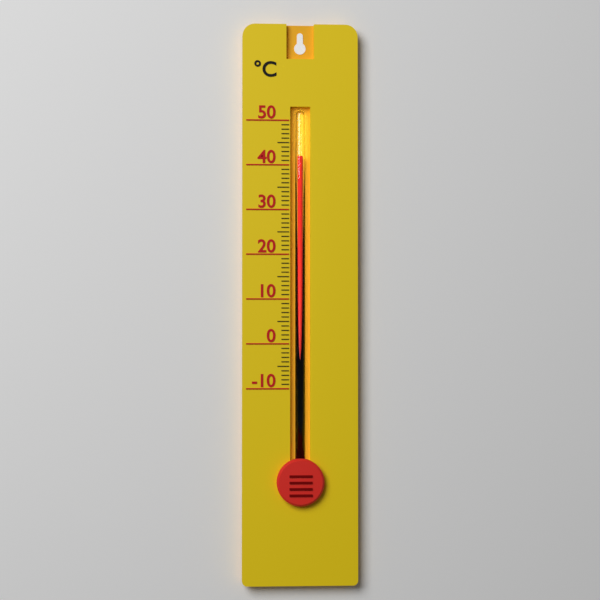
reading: 42 °C
